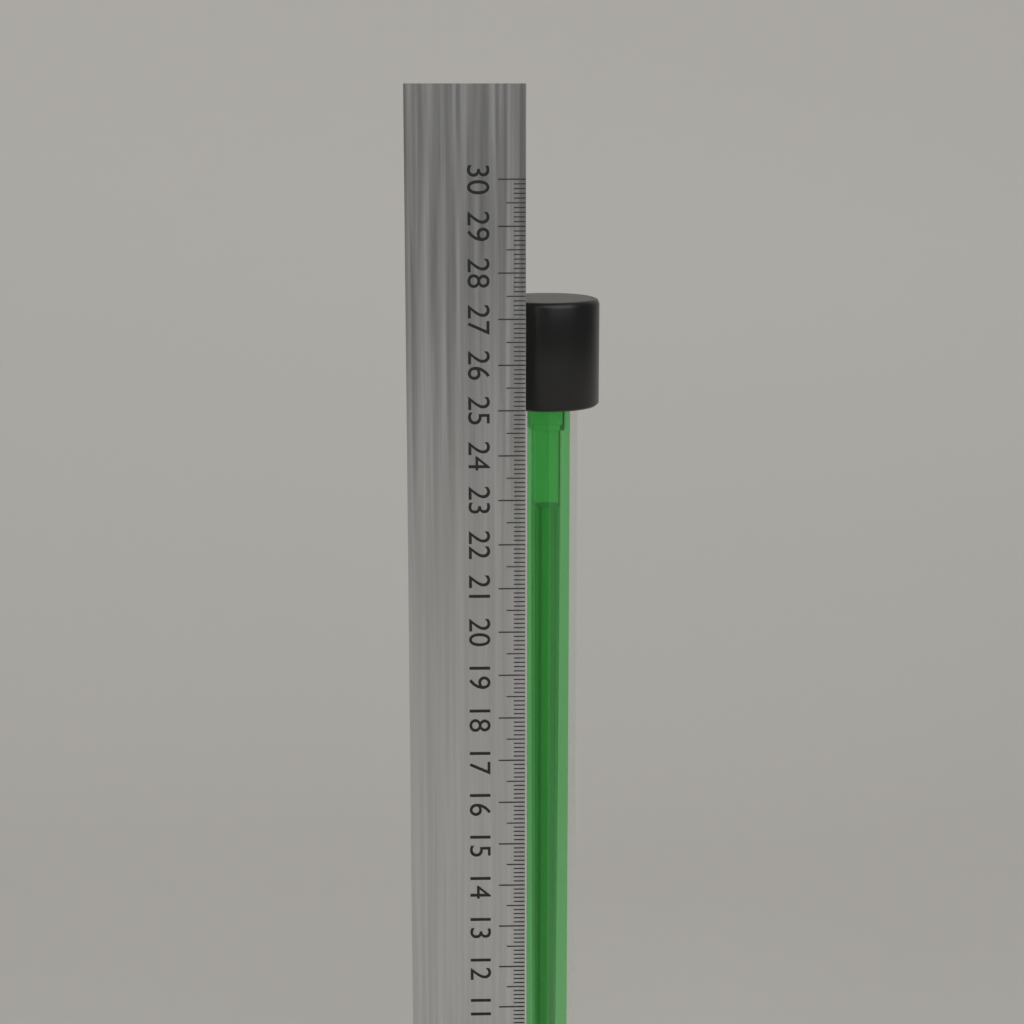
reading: 27.3 cm
